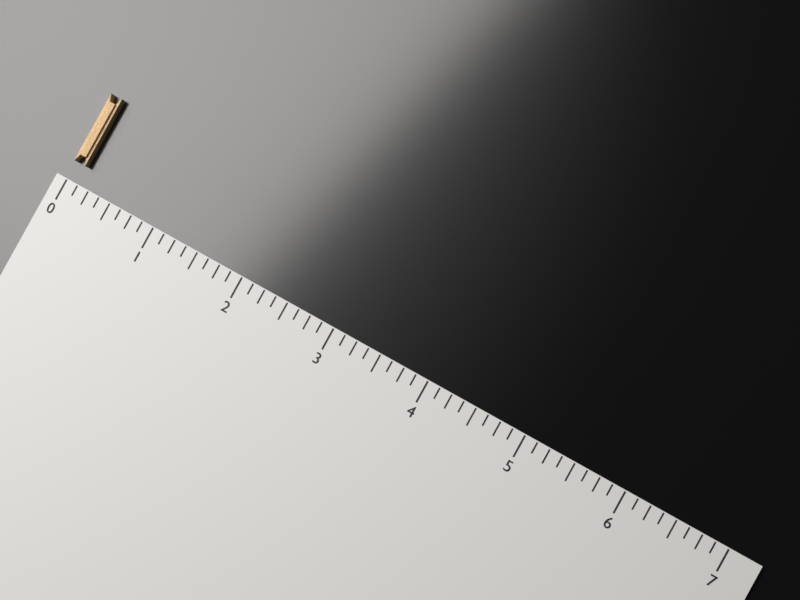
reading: 0.125 (no unit)
